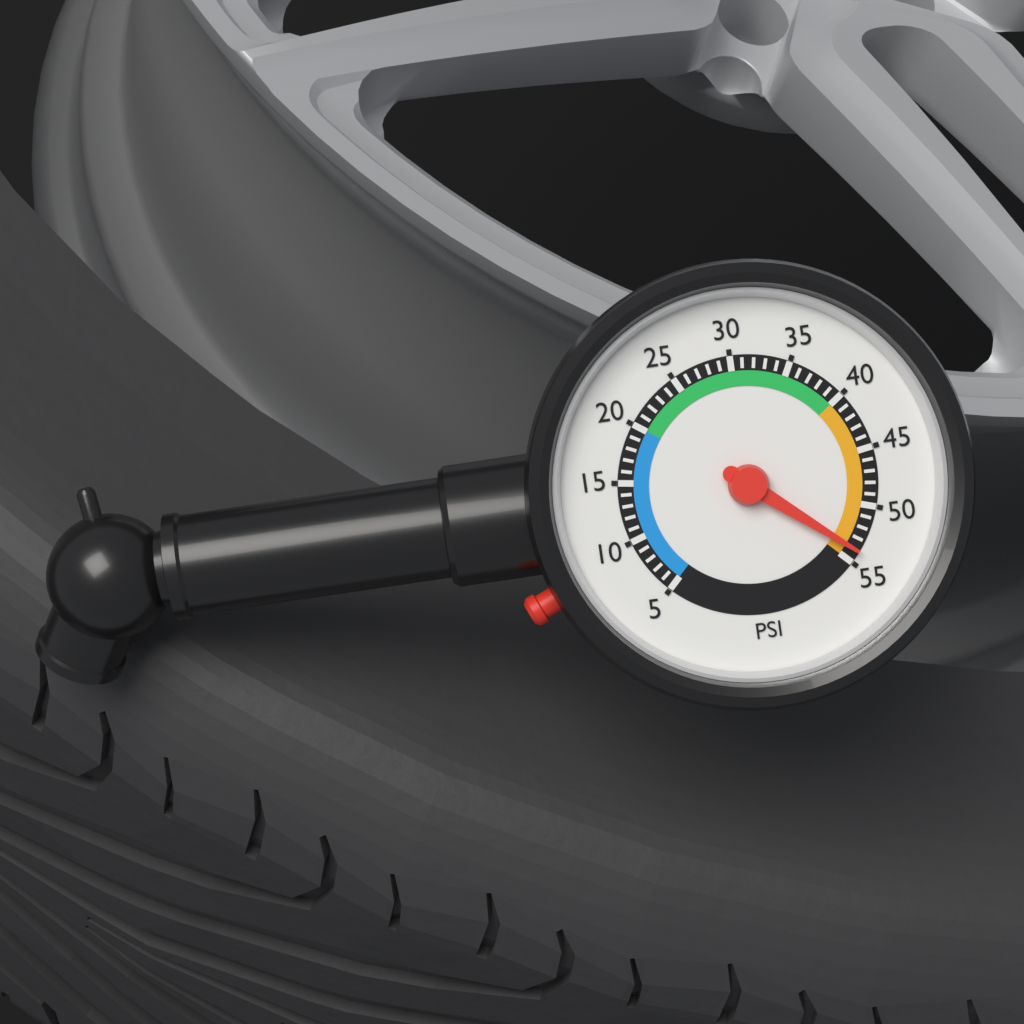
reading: 54 psi
